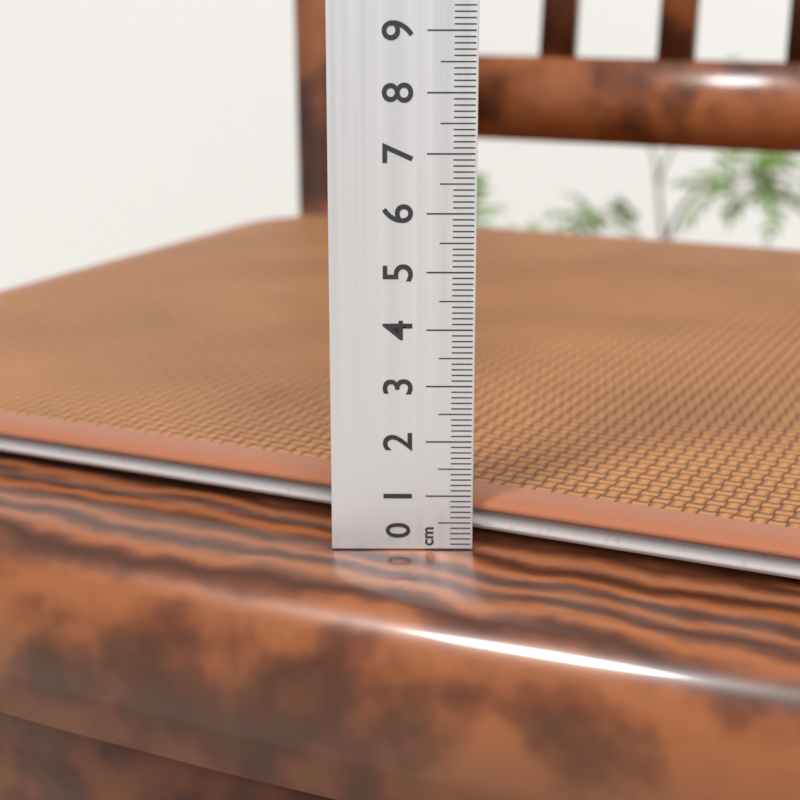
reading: 0.9 cm
